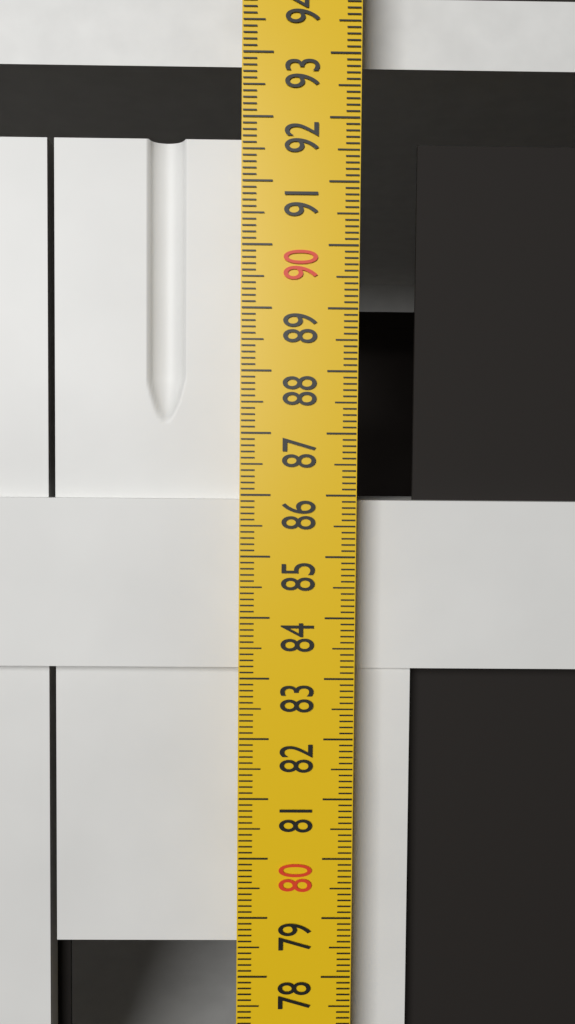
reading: 85.9 cm
